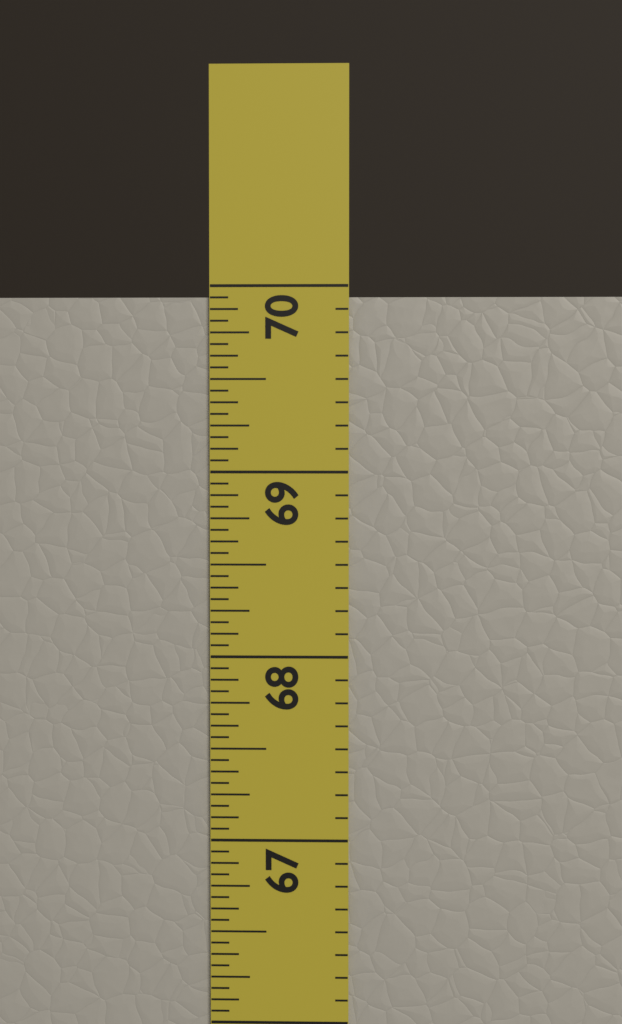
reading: 69.9375 in
